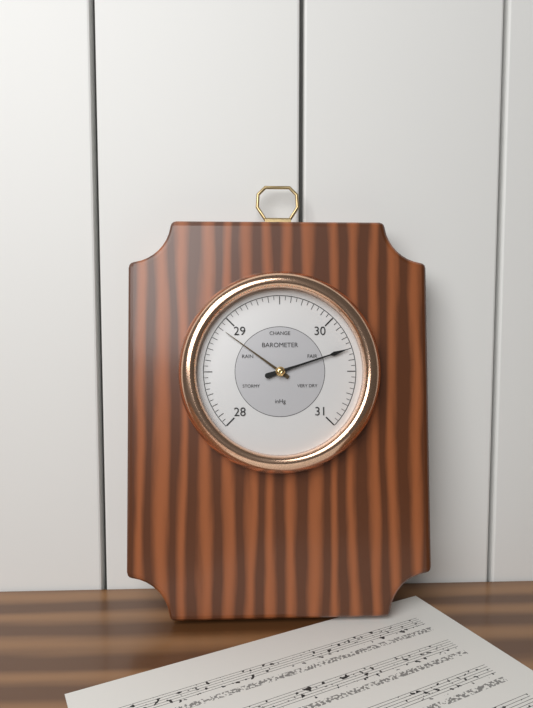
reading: 30.30 inHg
